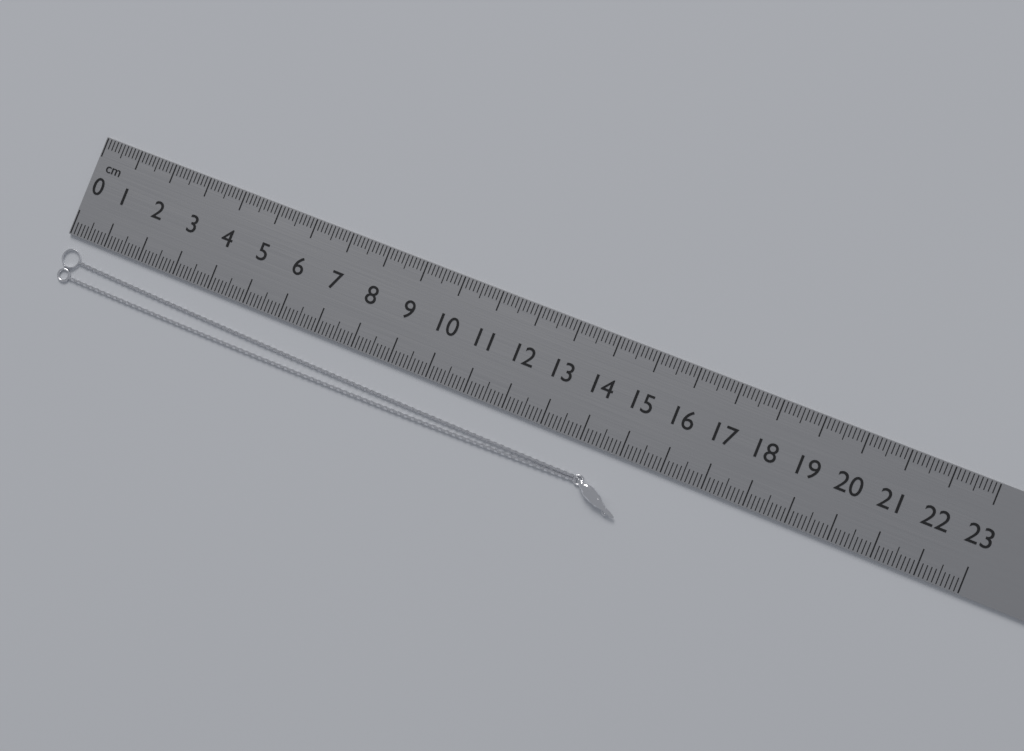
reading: 15.4 cm
